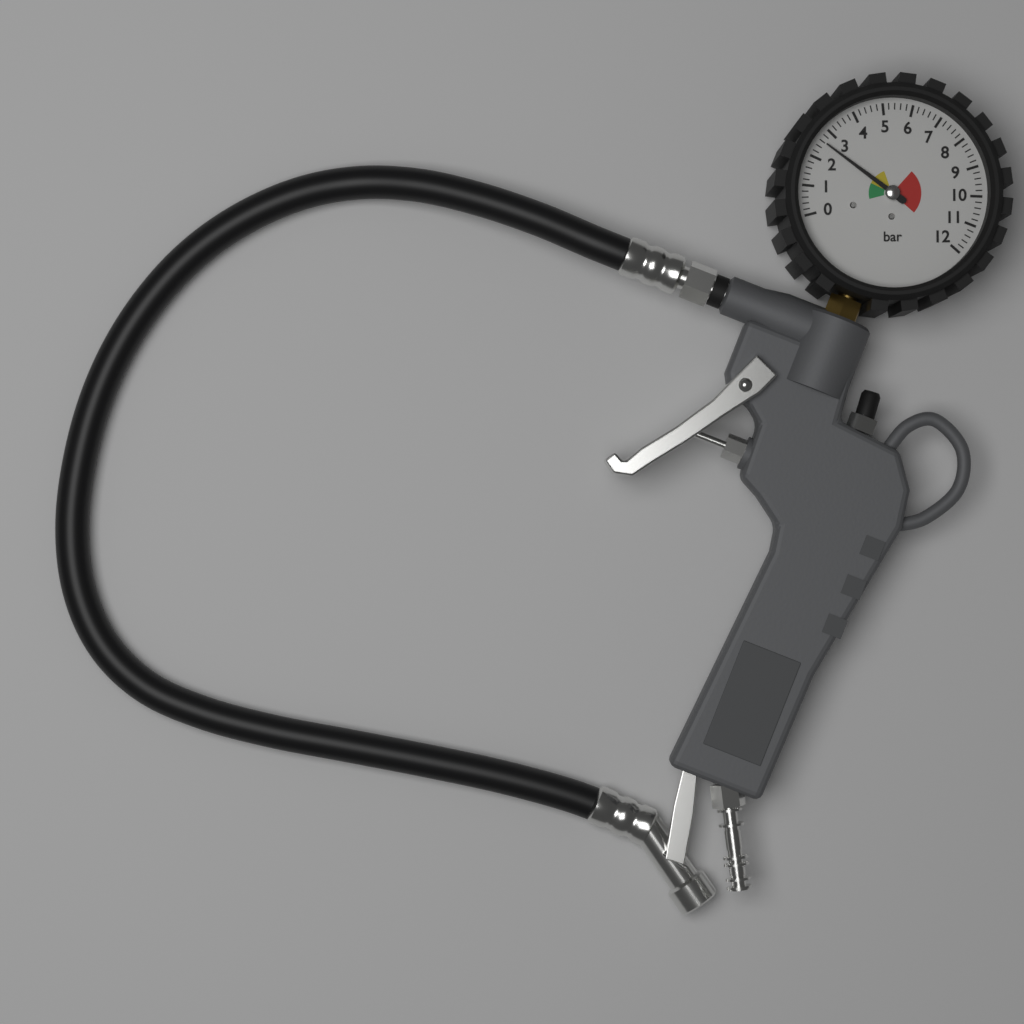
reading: 2.6 bar
